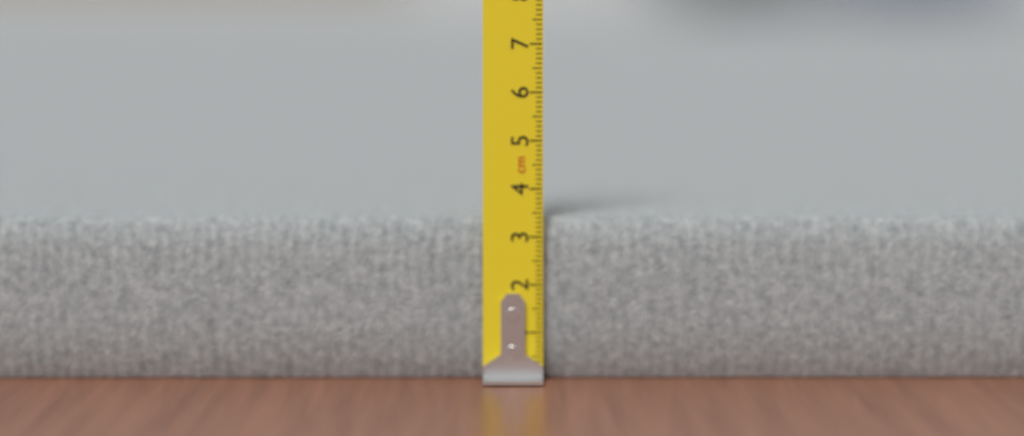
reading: 3.4 cm
